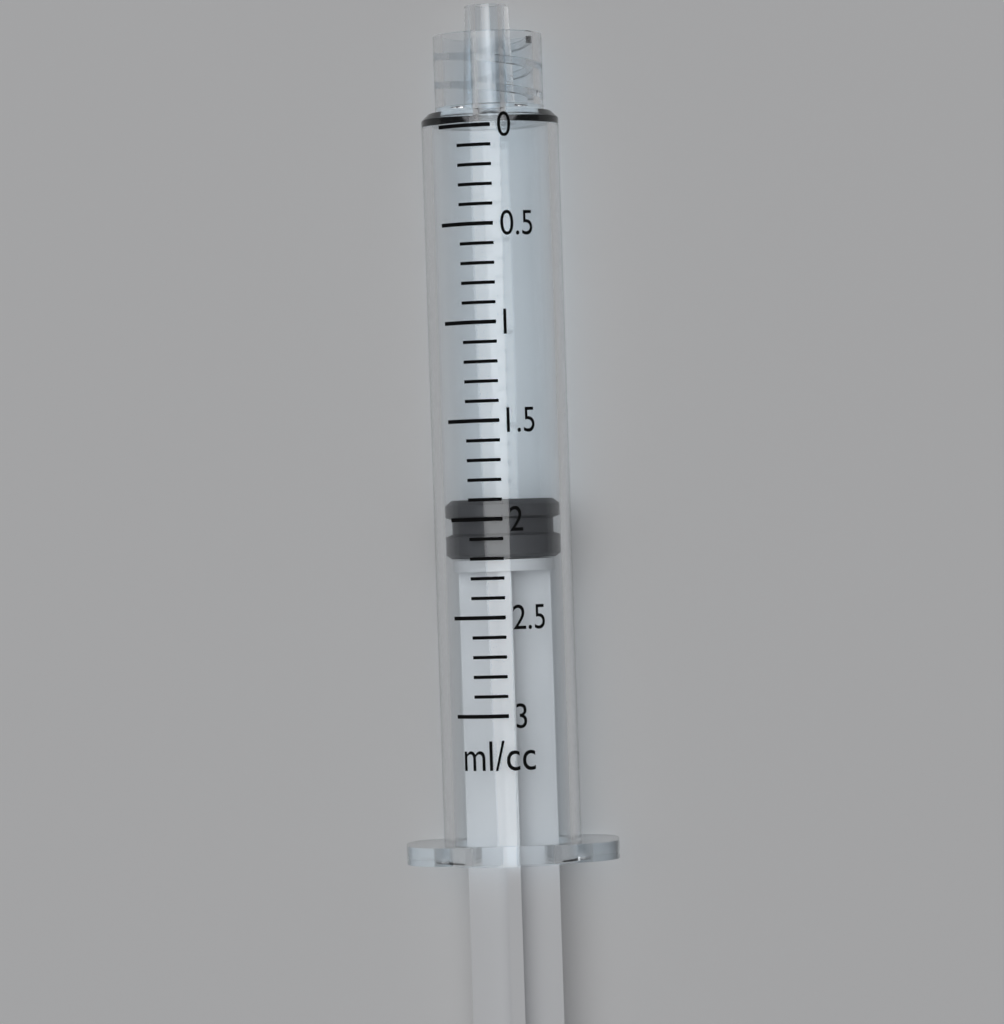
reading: 1.9 ml
